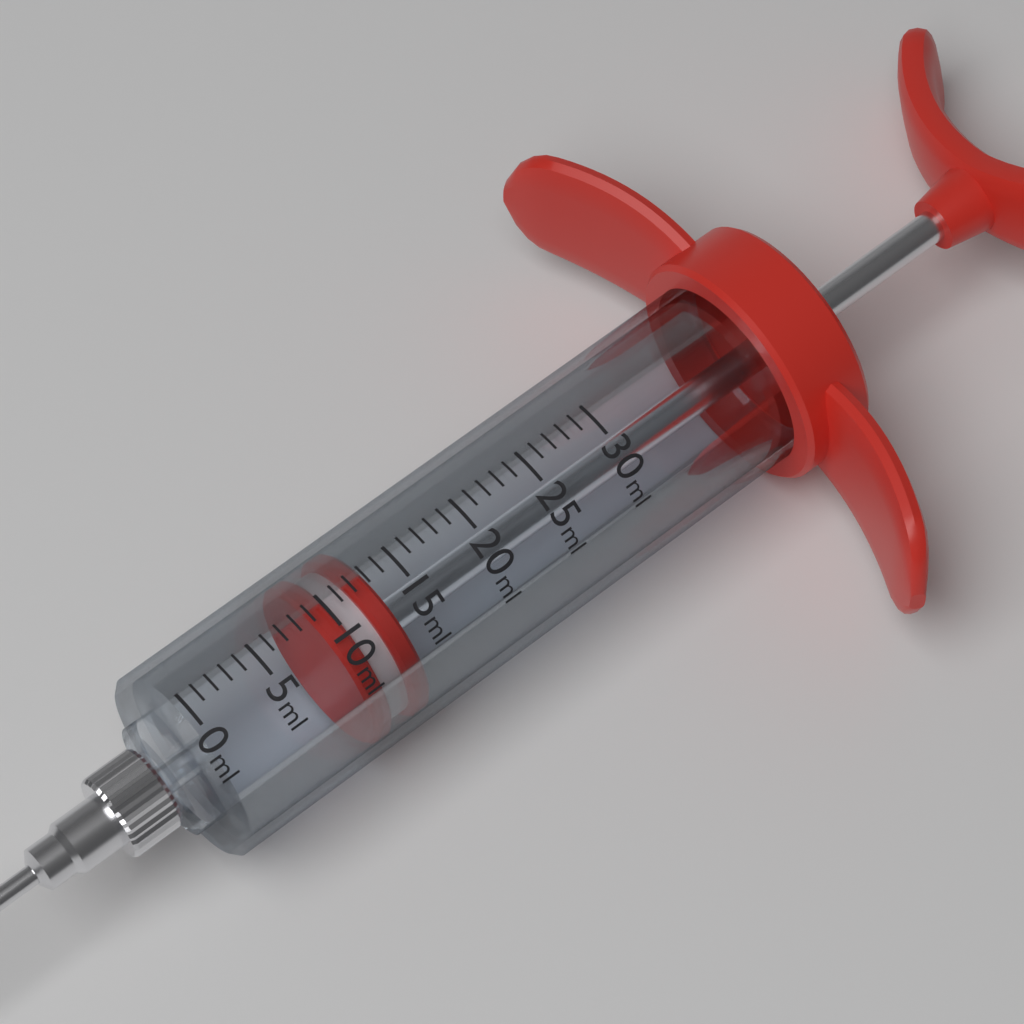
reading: 9 ml
